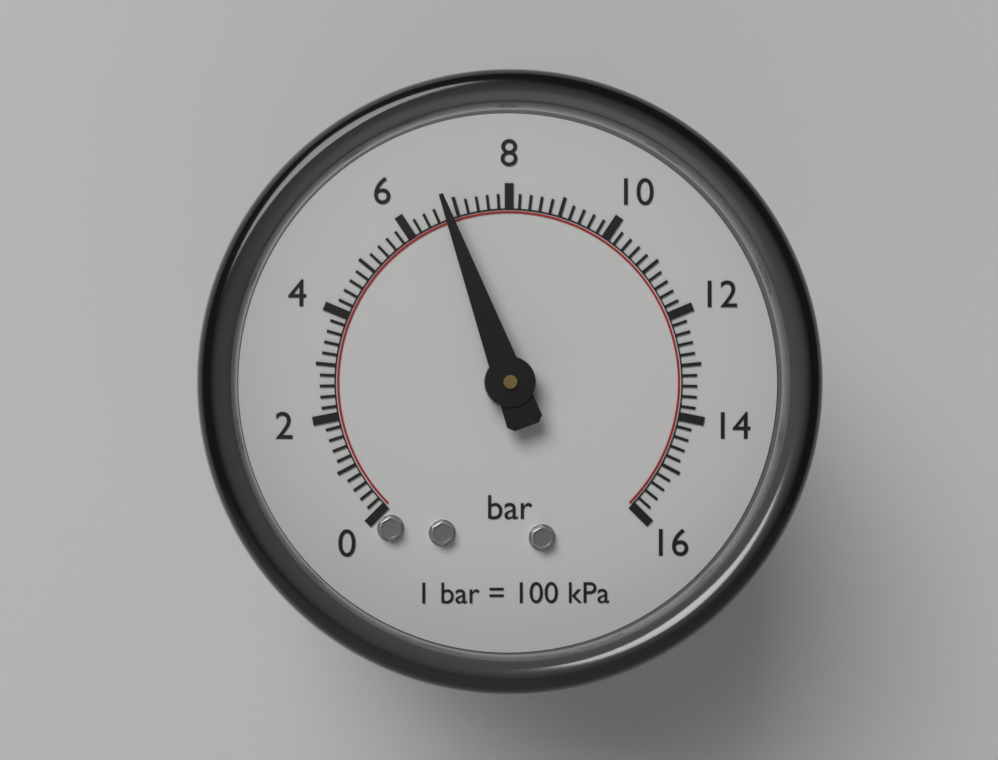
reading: 6.8 bar
